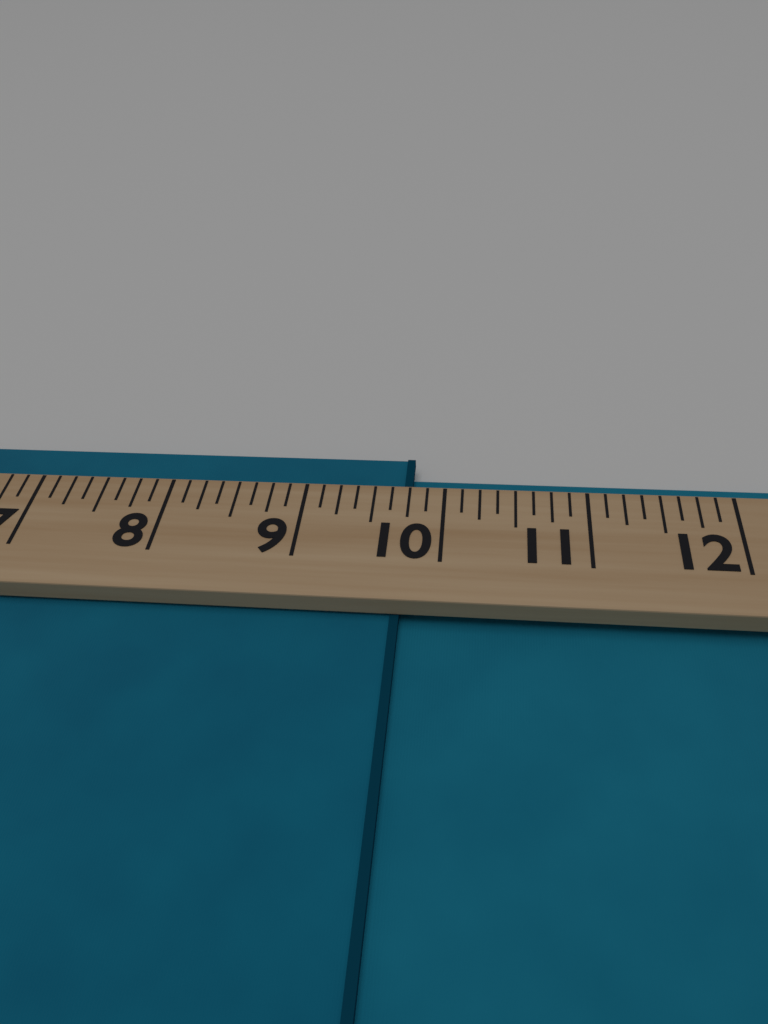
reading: 9.750 (no unit)
